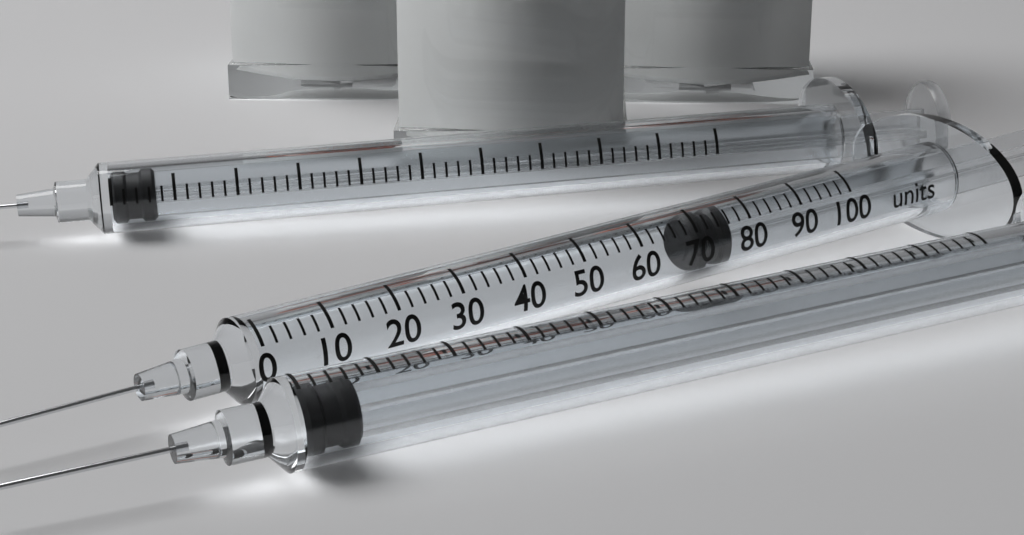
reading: 70 units
